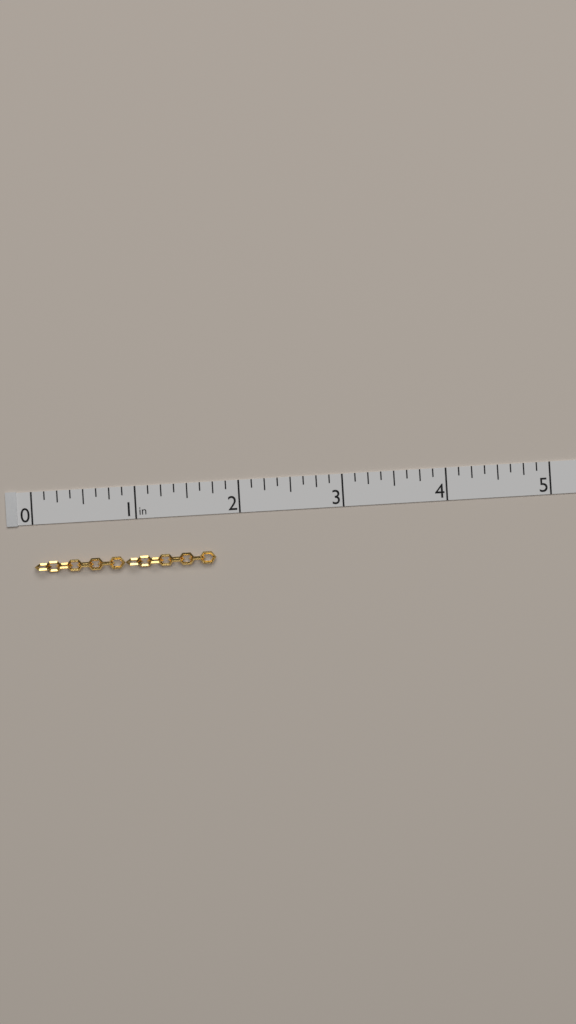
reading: 1.750 in
